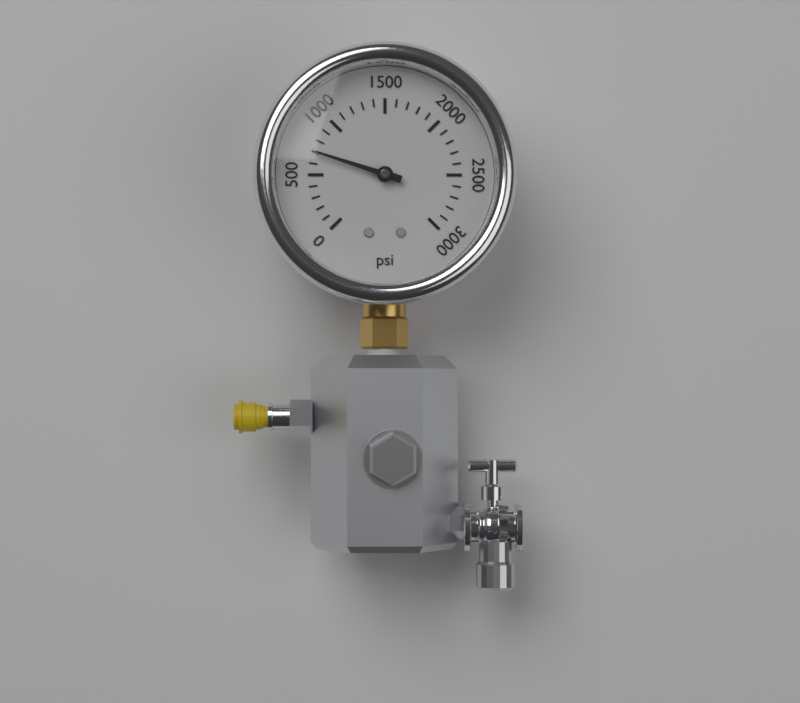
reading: 700 psi
